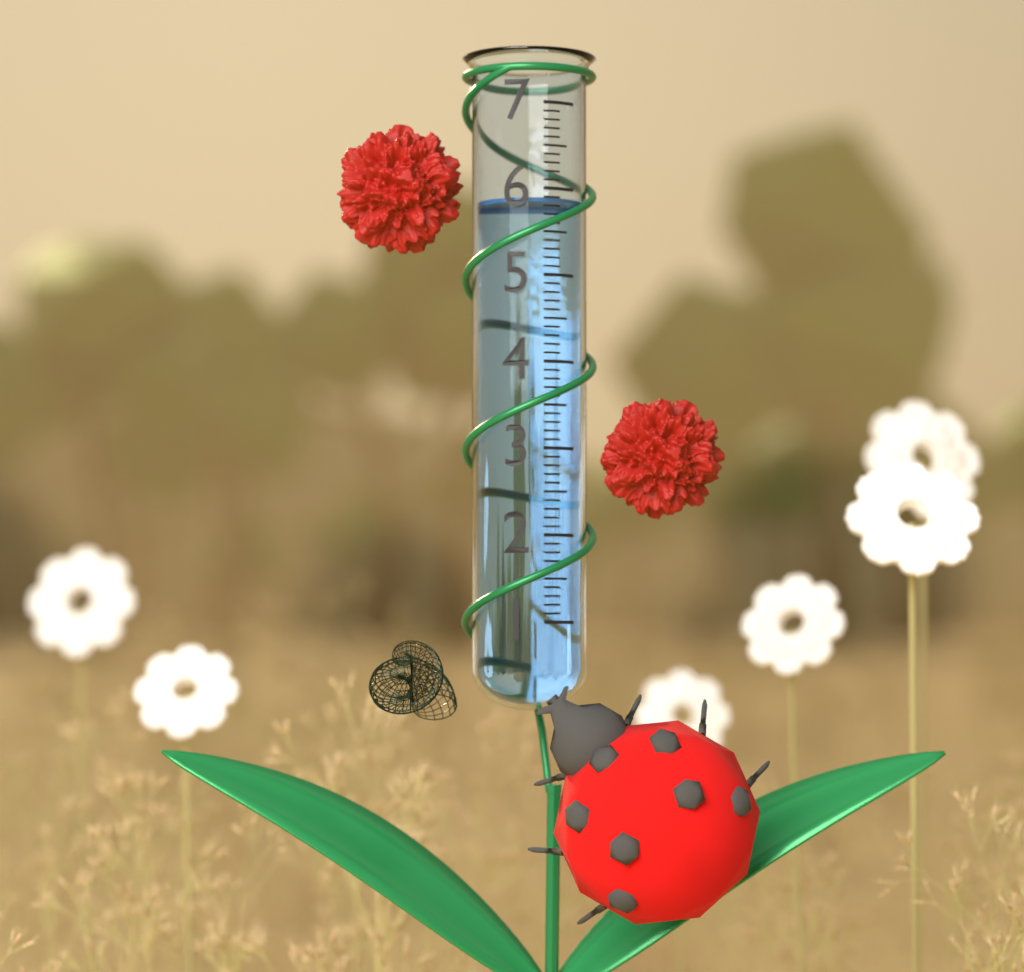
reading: 5.9 (no unit)
